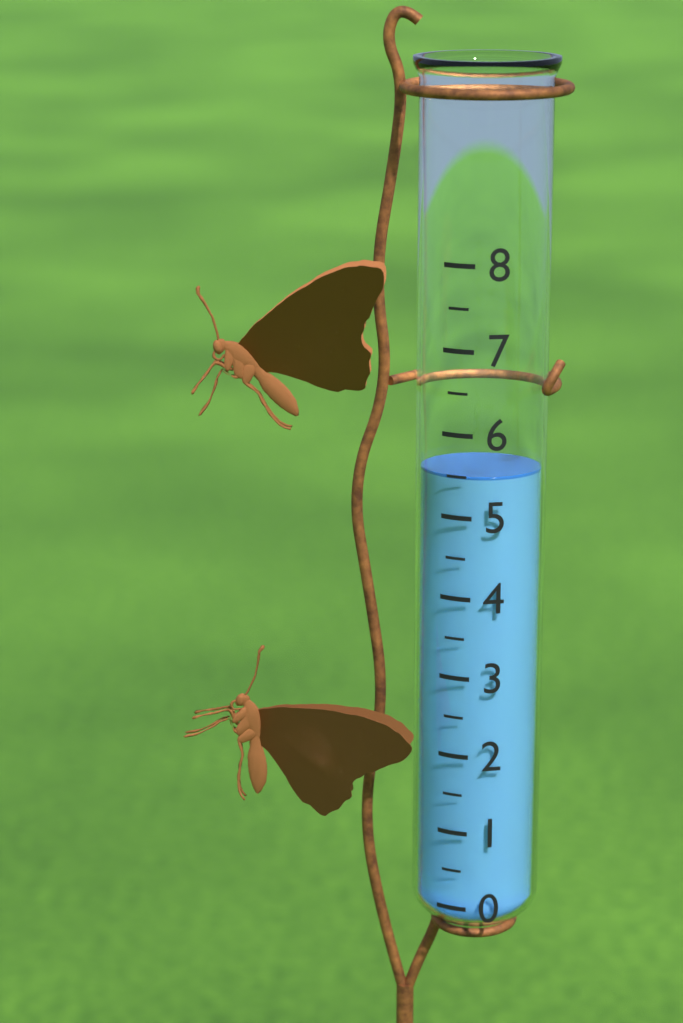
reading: 5.5 (no unit)
